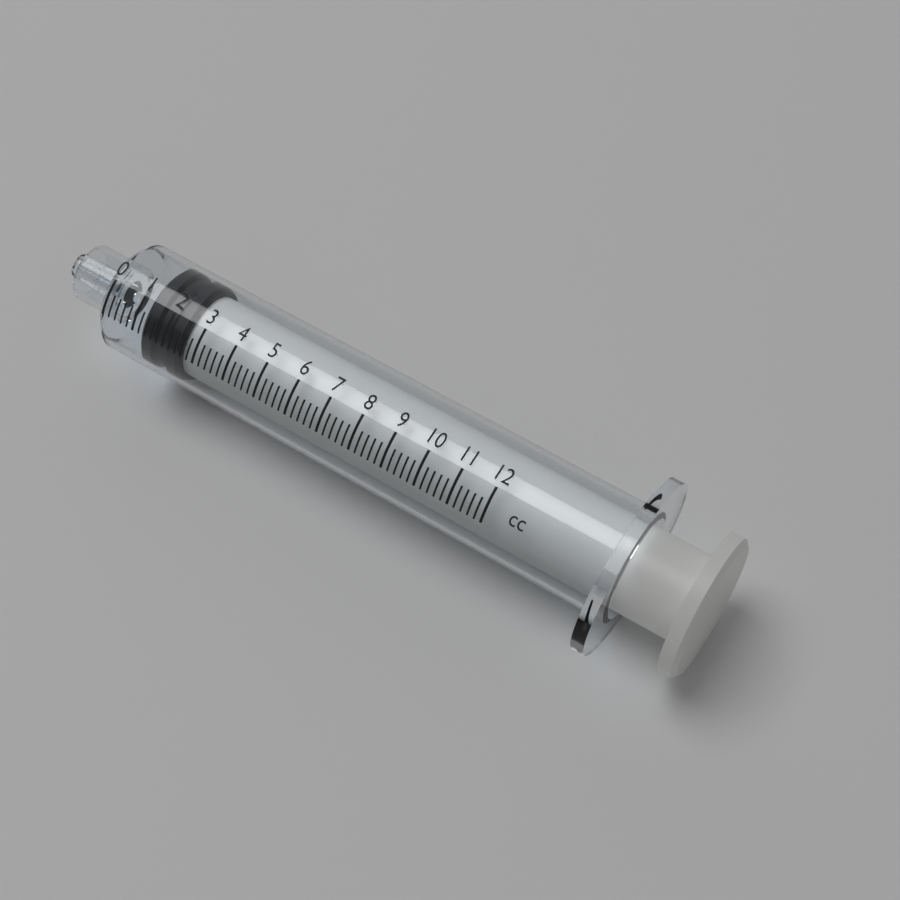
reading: 1.2 cc
